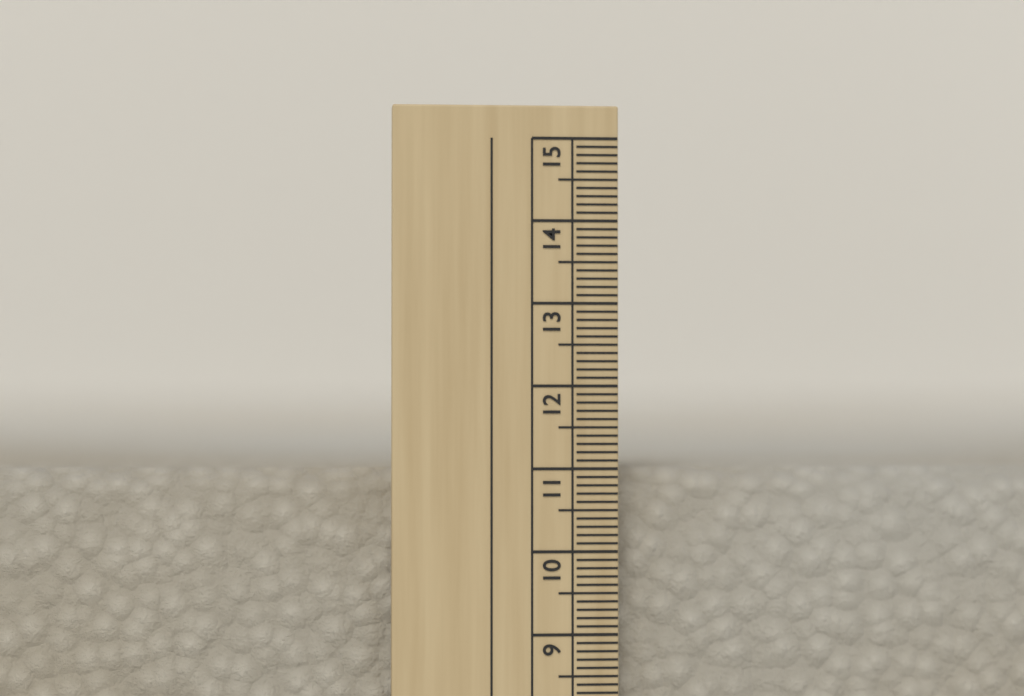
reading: 11.0 cm
